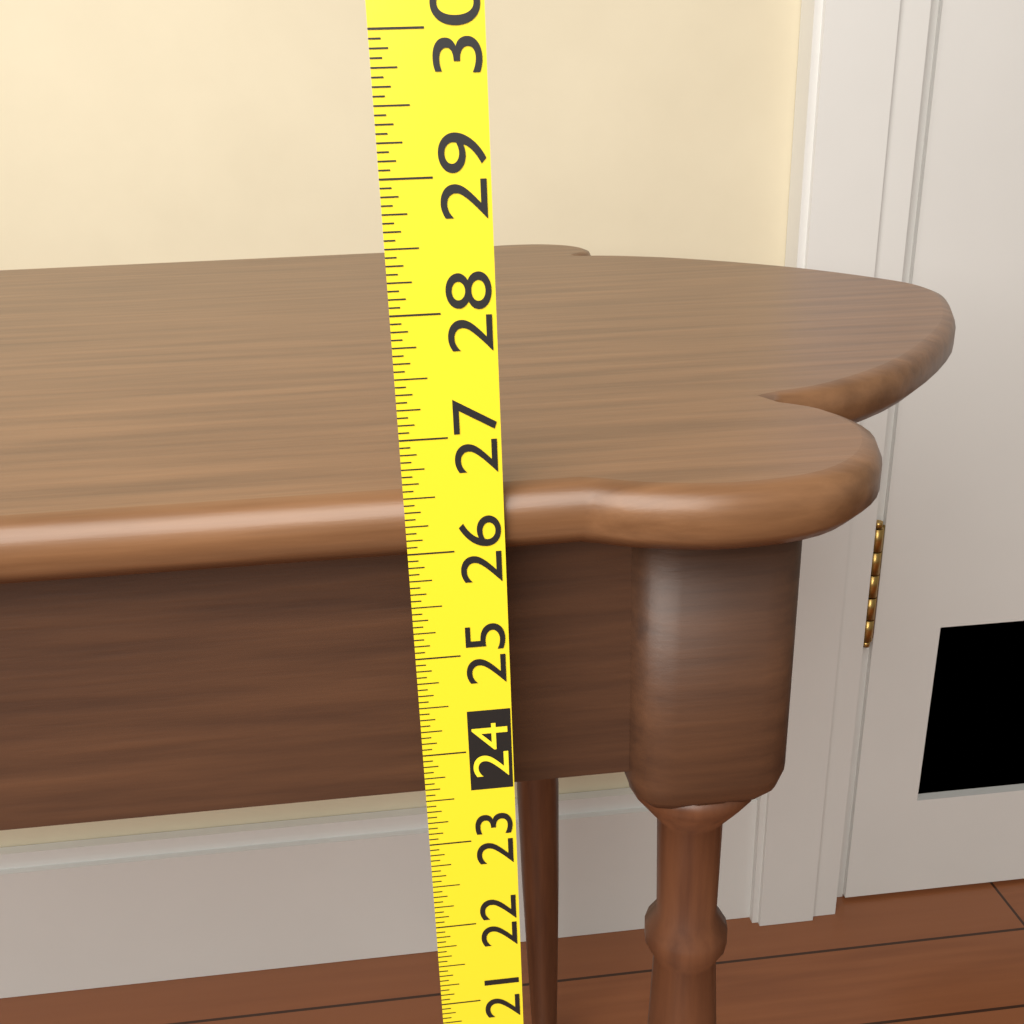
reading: 26.5000 (no unit)
